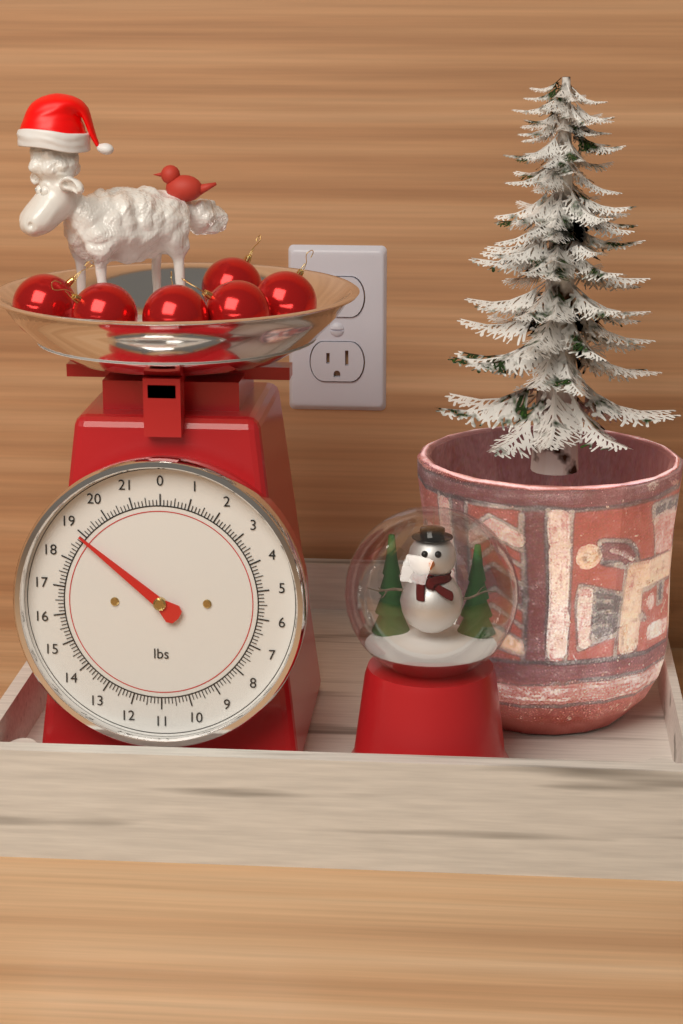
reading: 18.875 lbs
